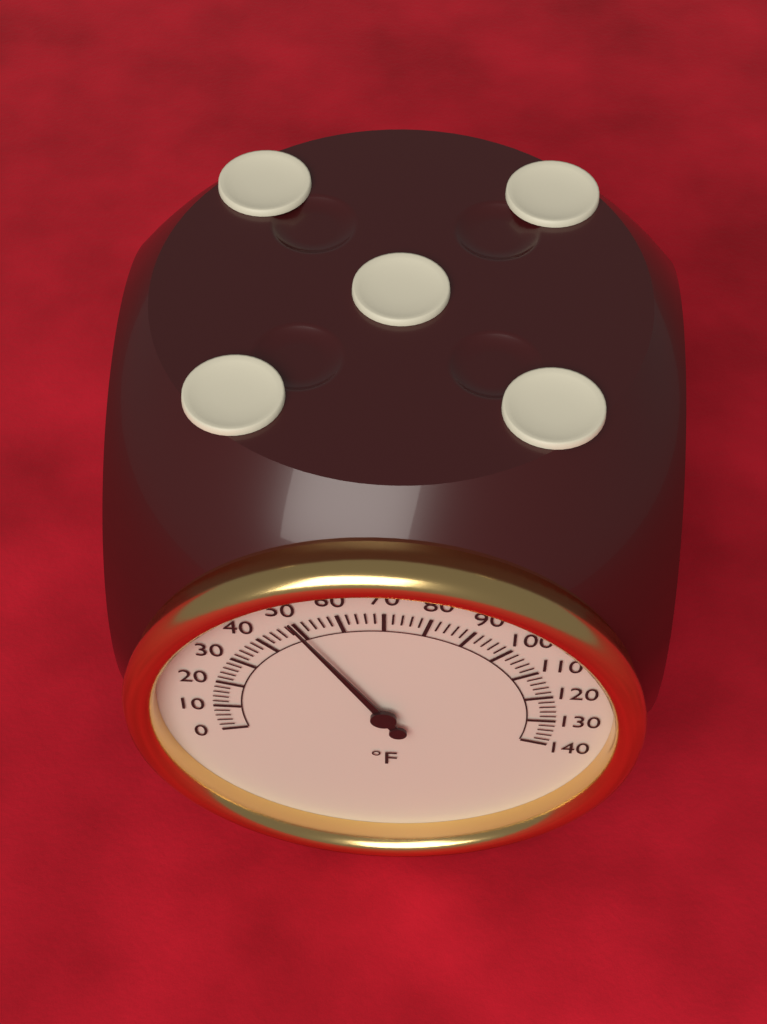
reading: 50 °F
